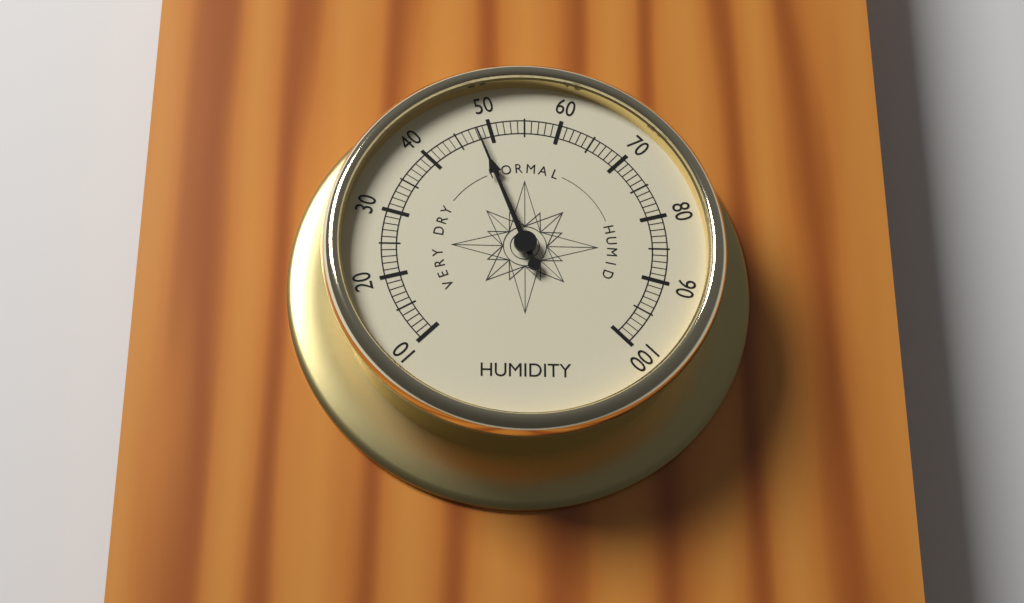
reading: 48 (no unit)
